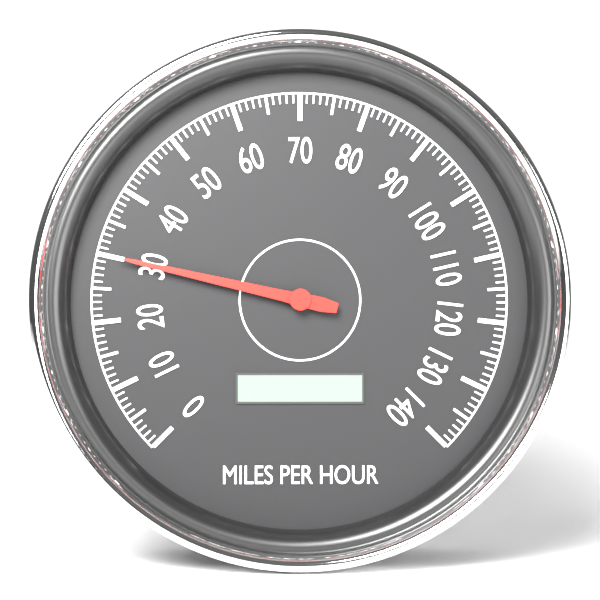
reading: 30 mph
